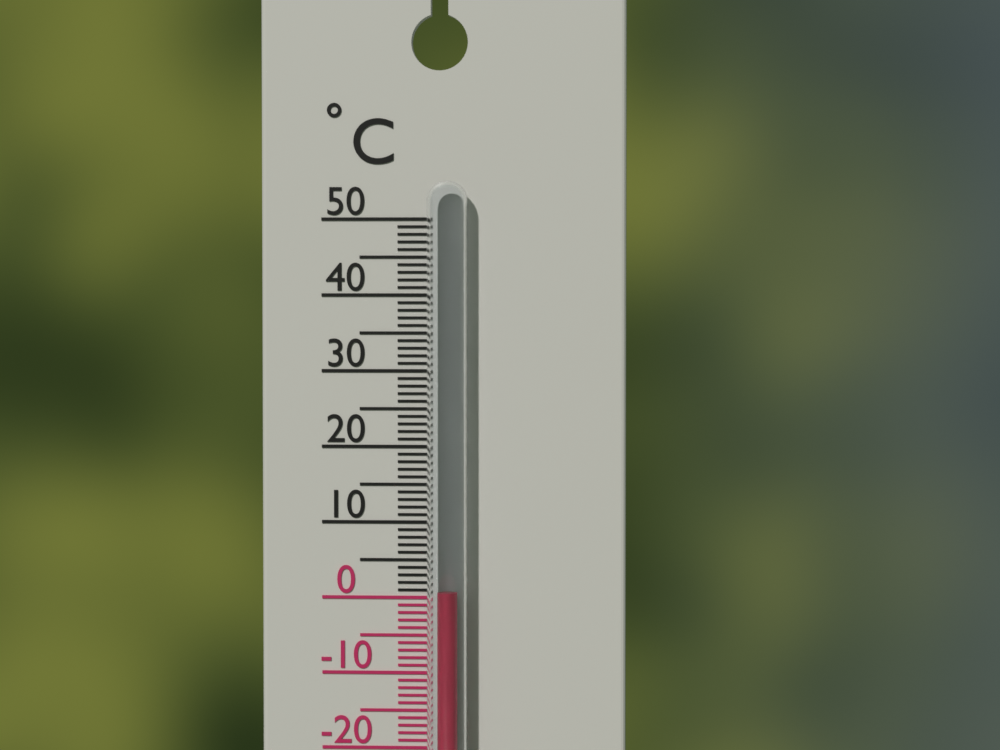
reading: 1 °C
